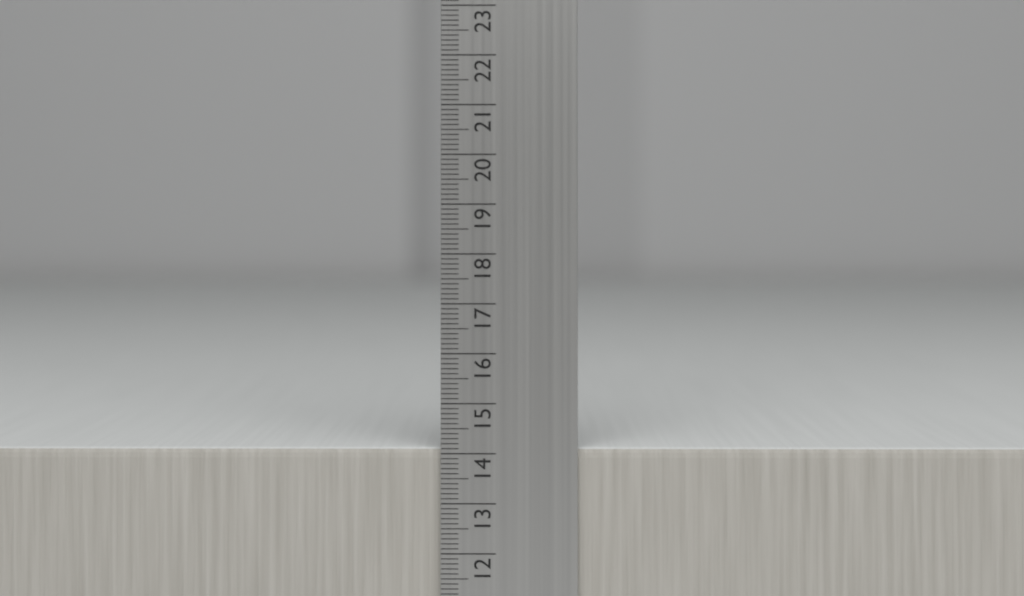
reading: 14.1 cm
